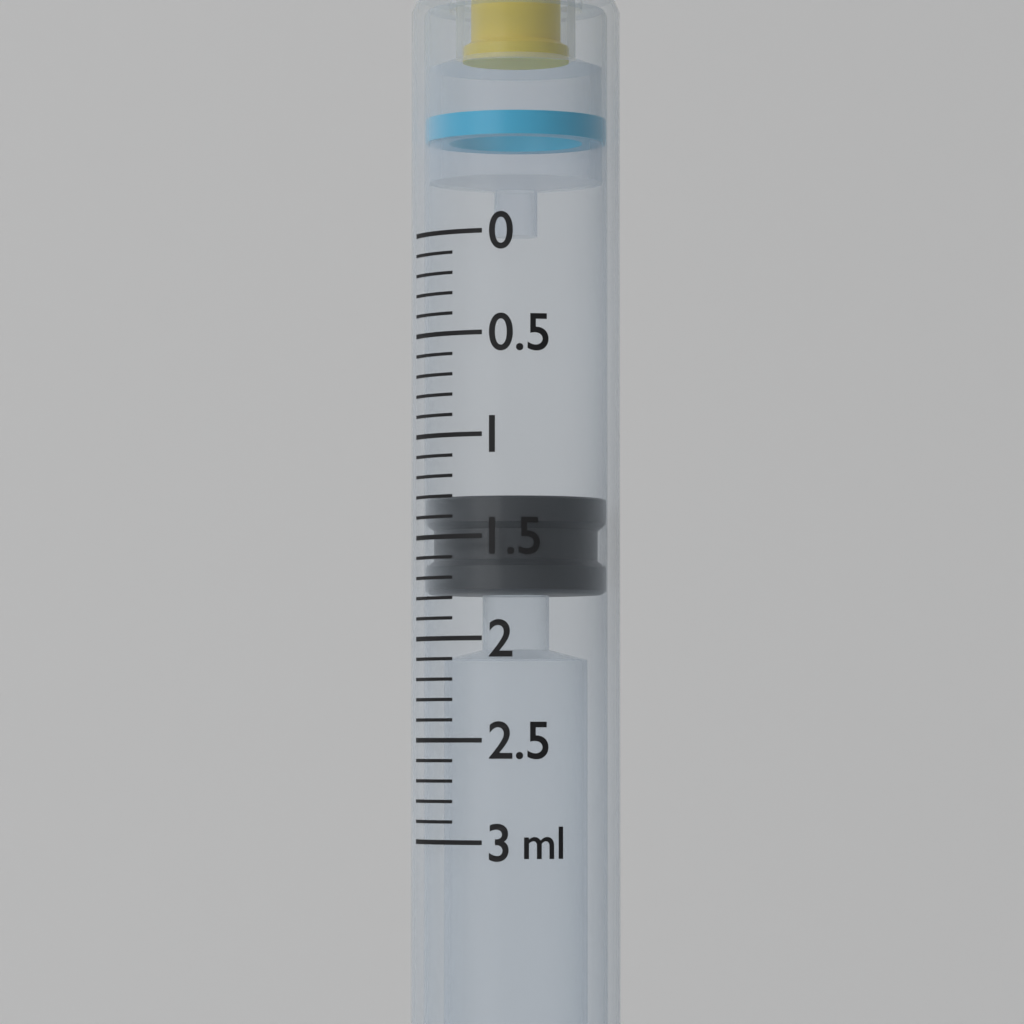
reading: 1.3 ml
